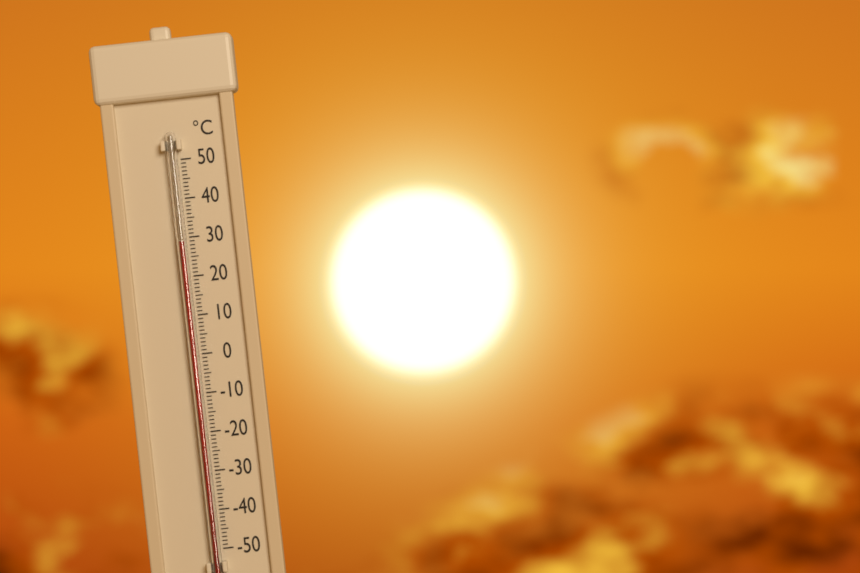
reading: 29 °C
